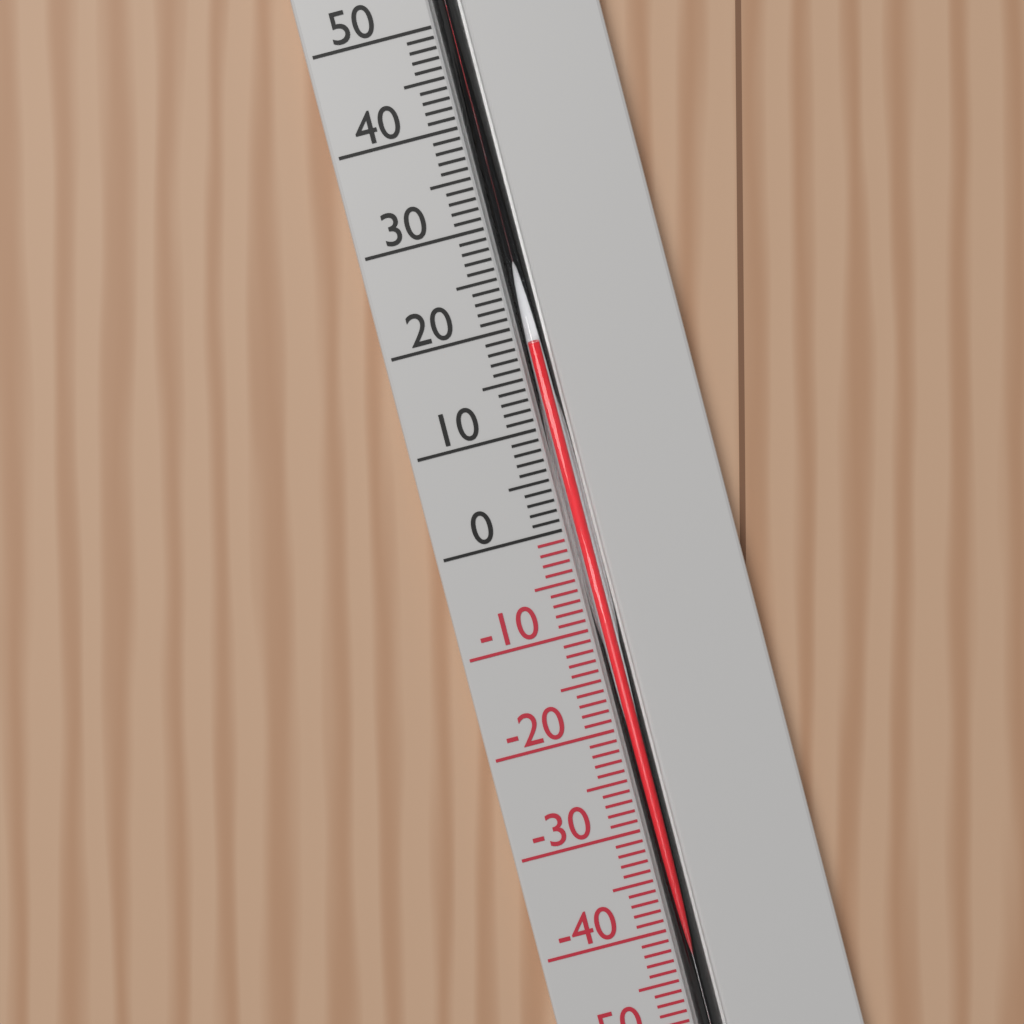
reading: 18 °C
